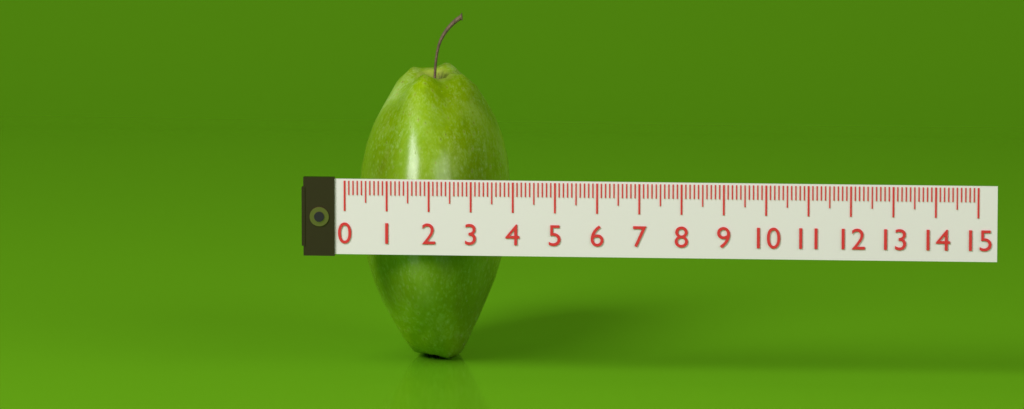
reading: 3.6 (no unit)
